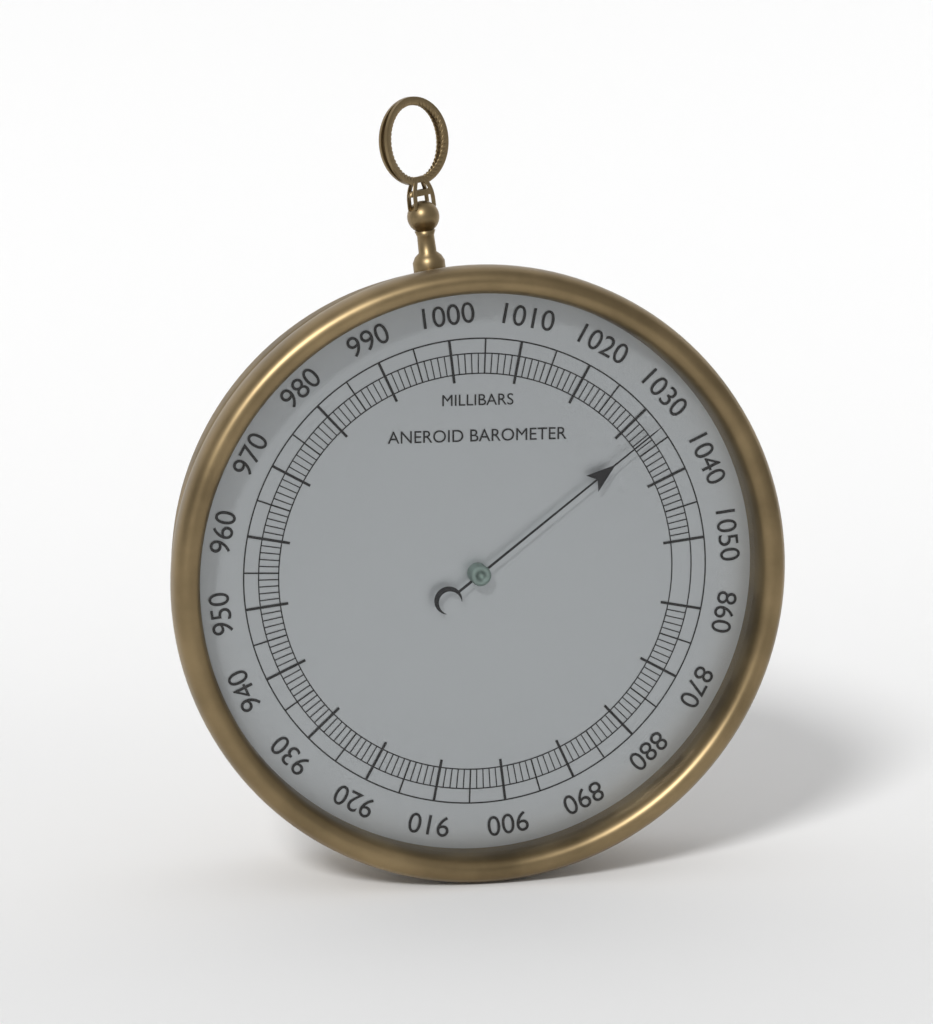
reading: 1033 mbar
